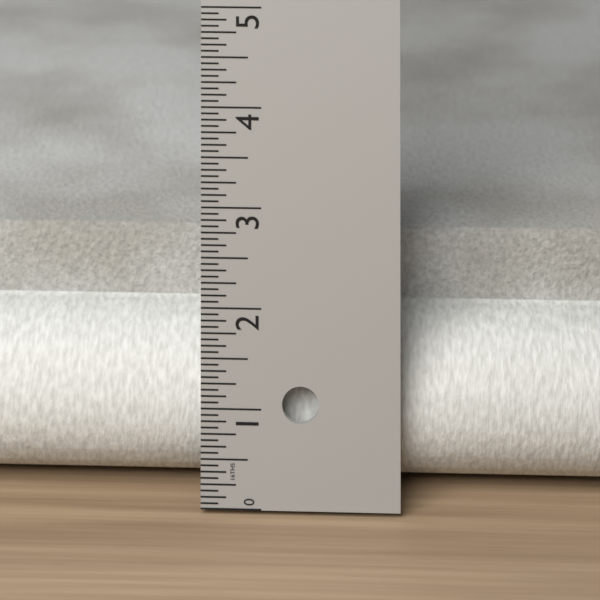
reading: 2.3125 in
